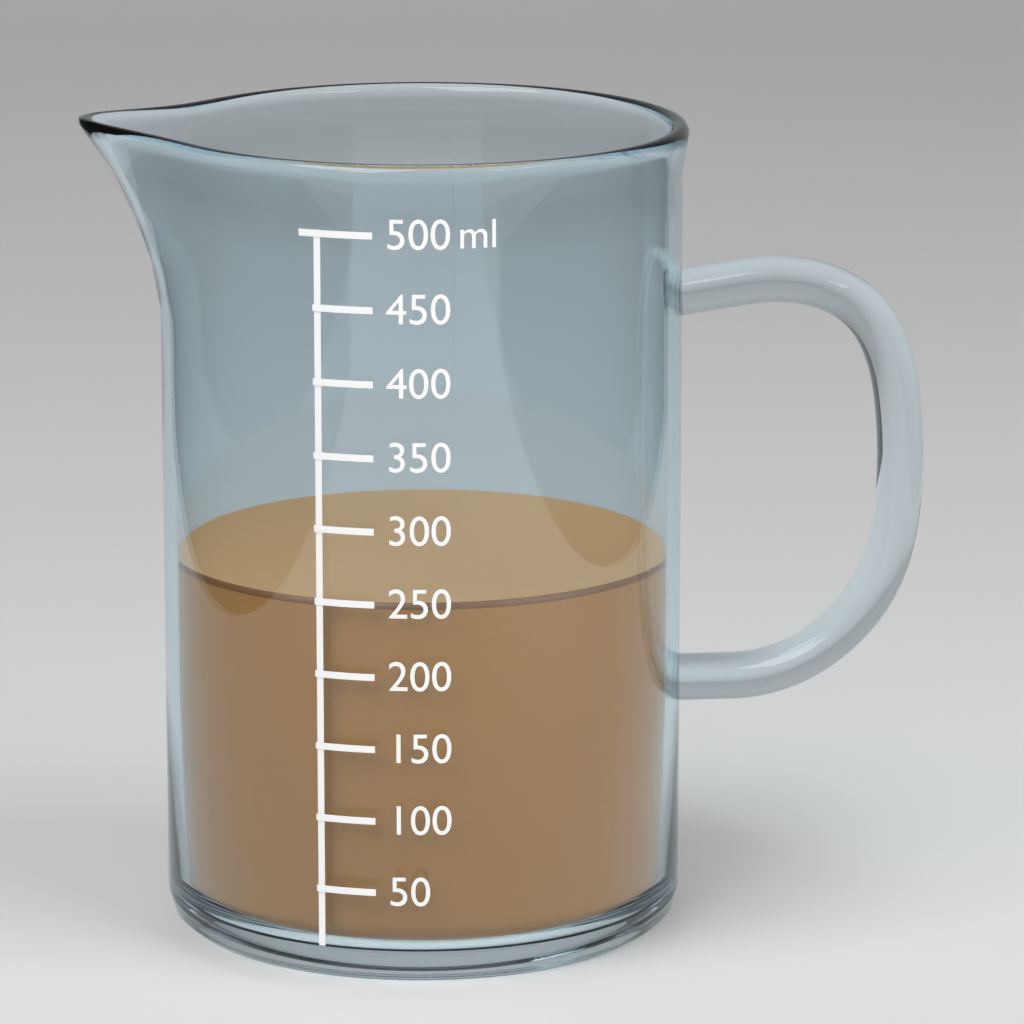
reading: 250 ml
